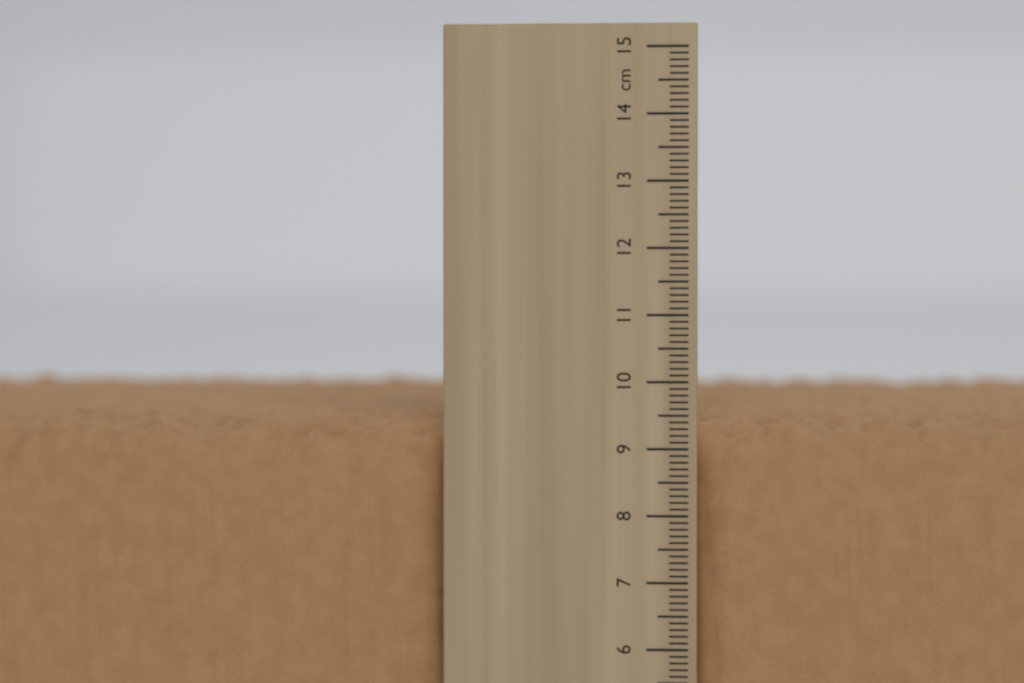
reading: 9.5 cm
